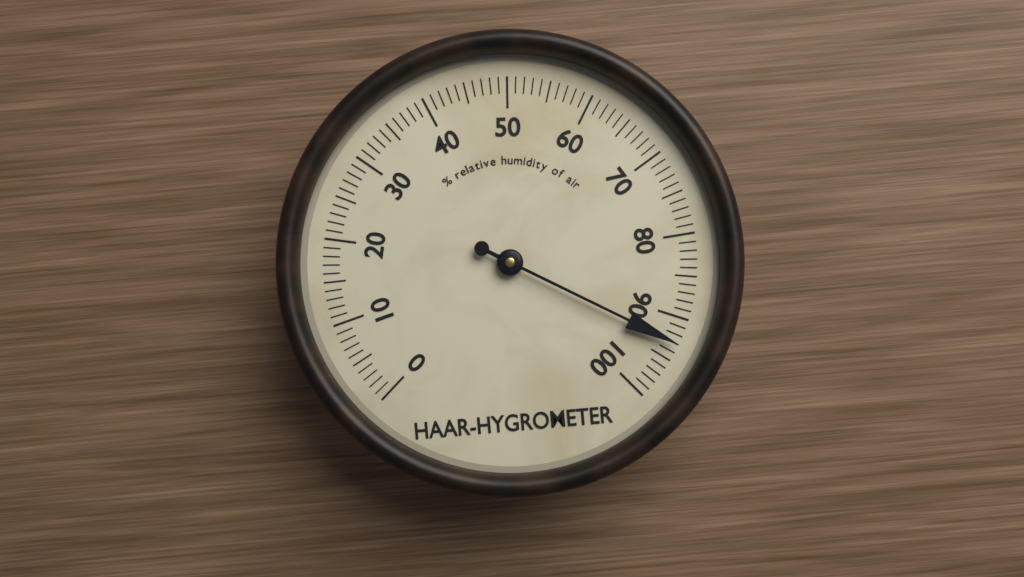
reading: 93 %
